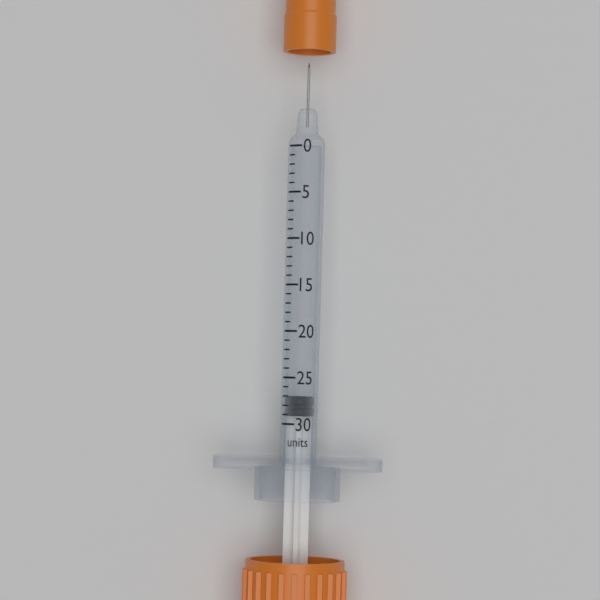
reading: 27 units
